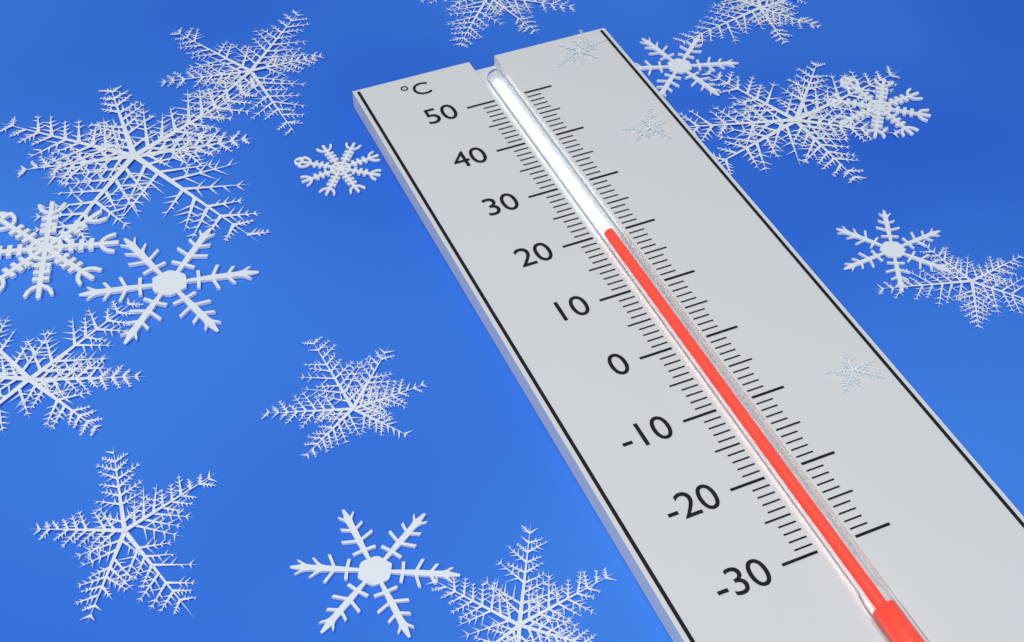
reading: 20 °C
